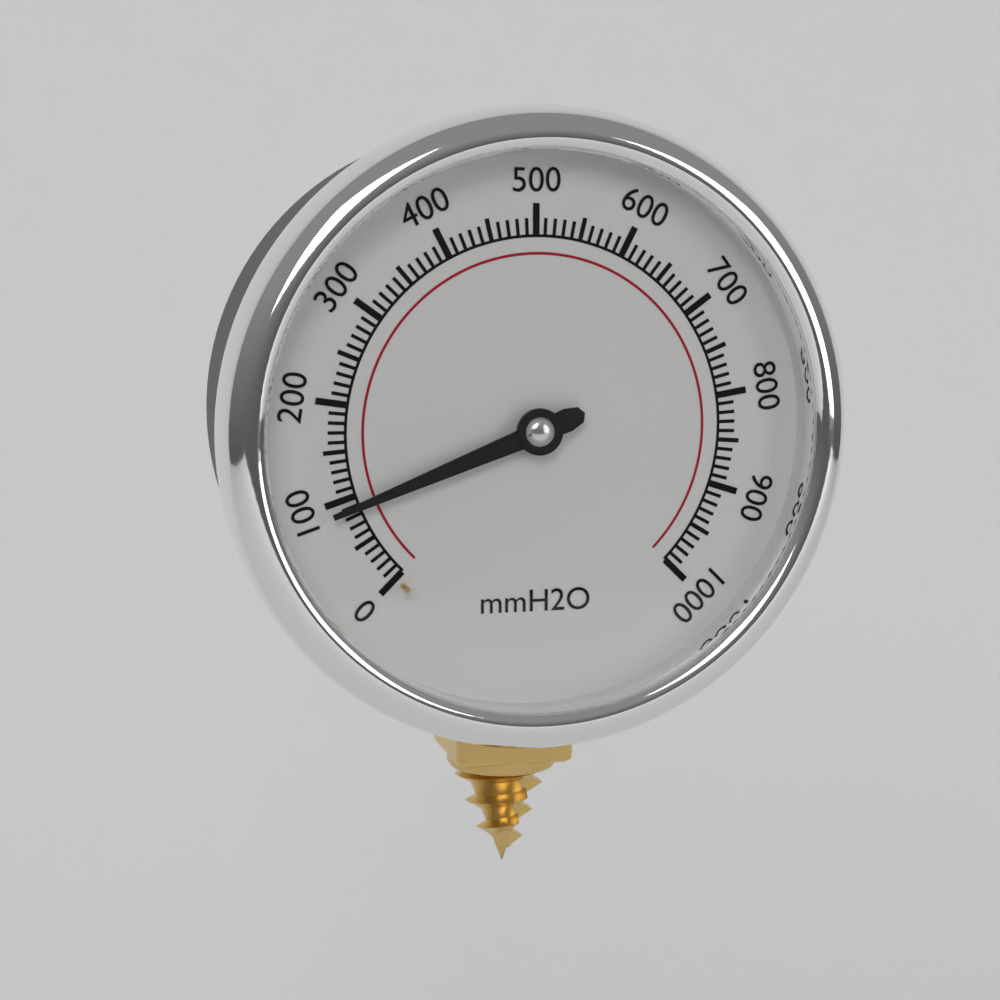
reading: 90 mmH2O
